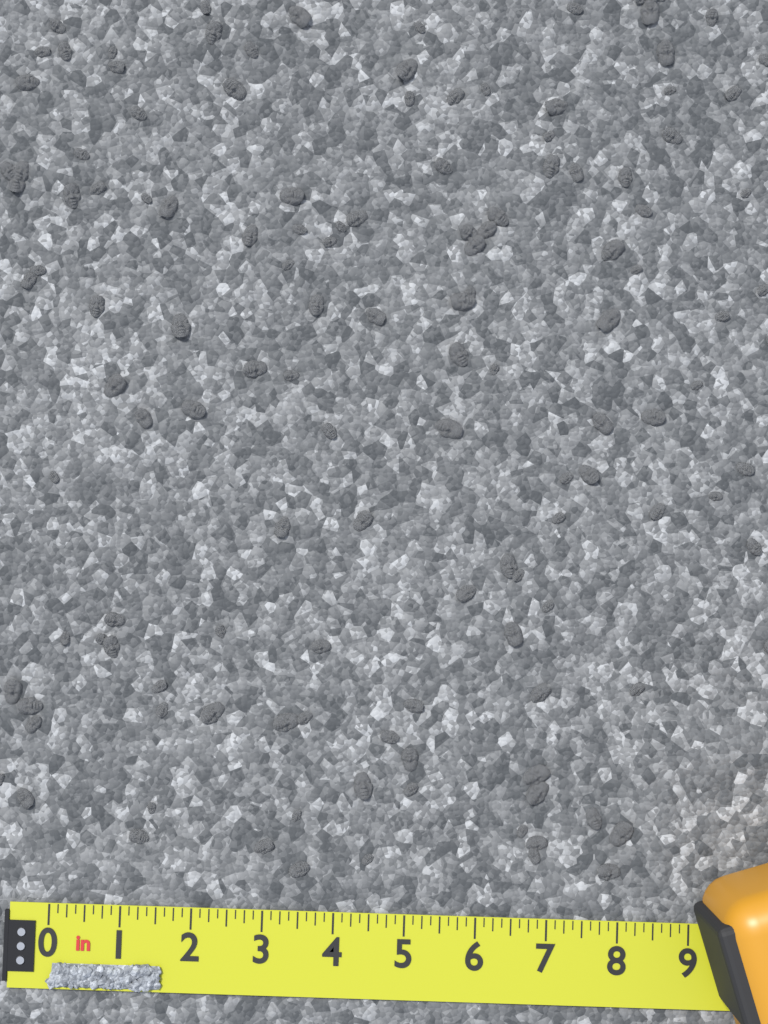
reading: 1.625 in
